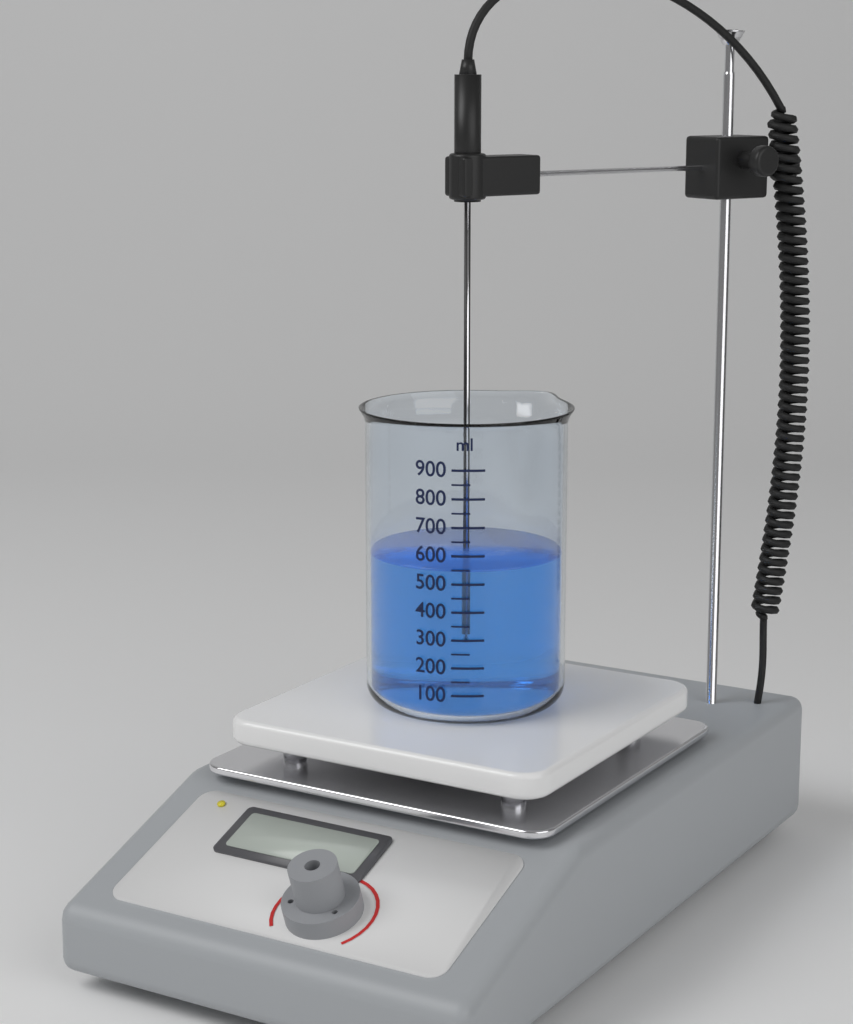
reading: 550 ml
